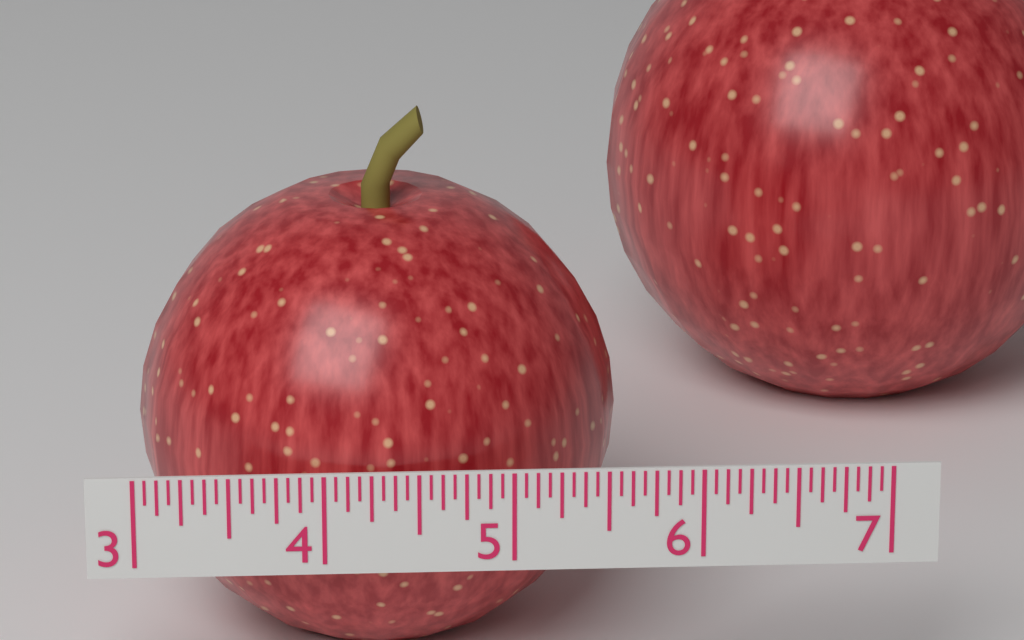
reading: 5.6250 (no unit)
